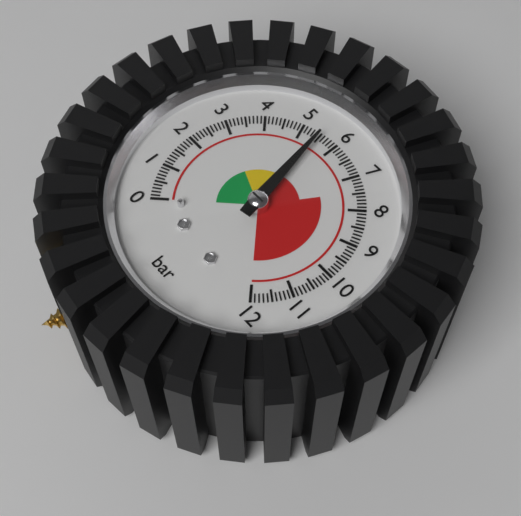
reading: 5.5 bar
